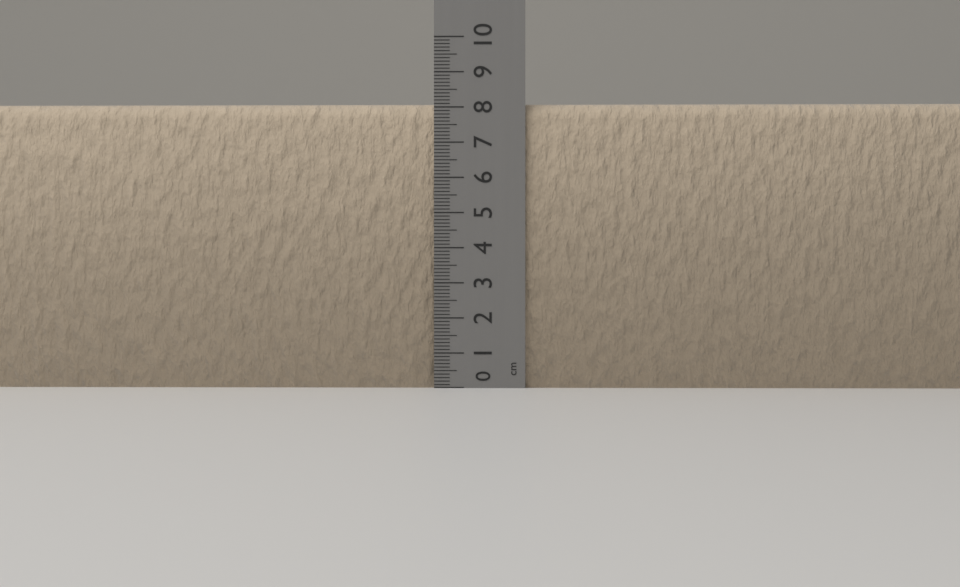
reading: 8.1 cm
